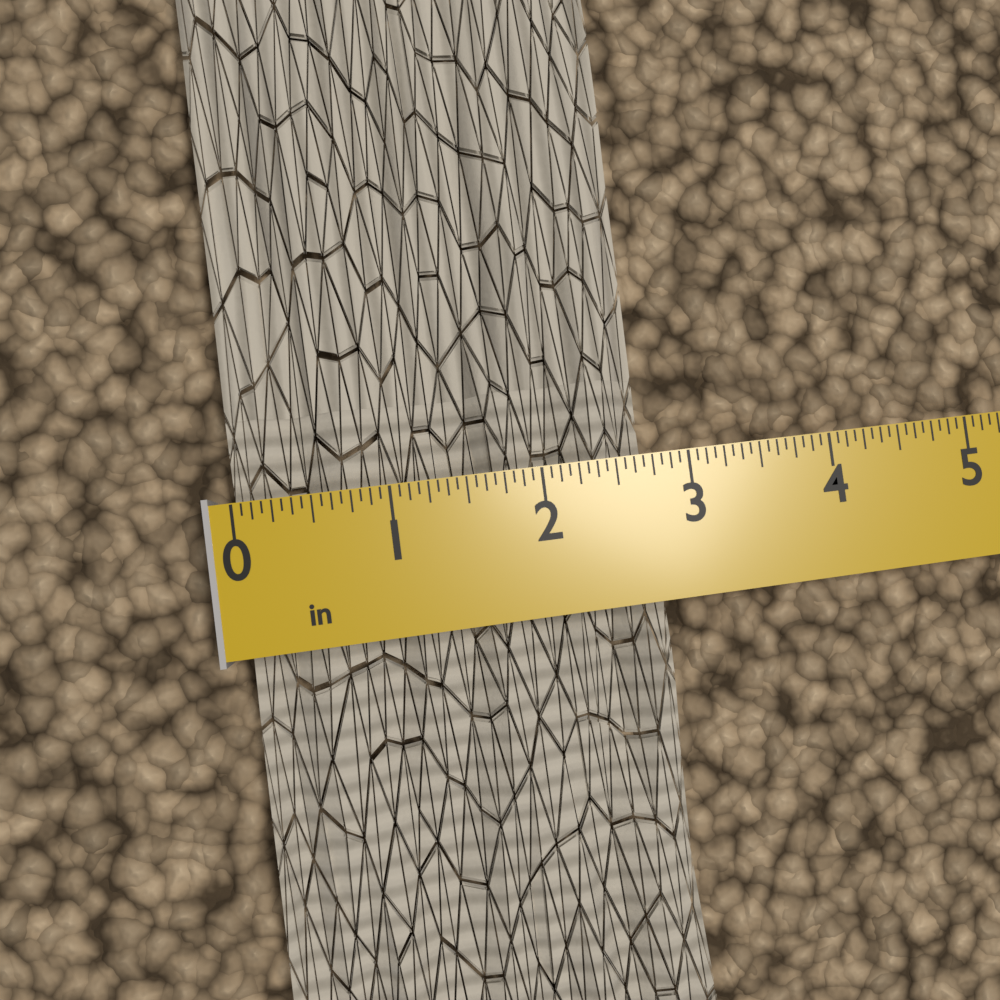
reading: 2.7500 in
